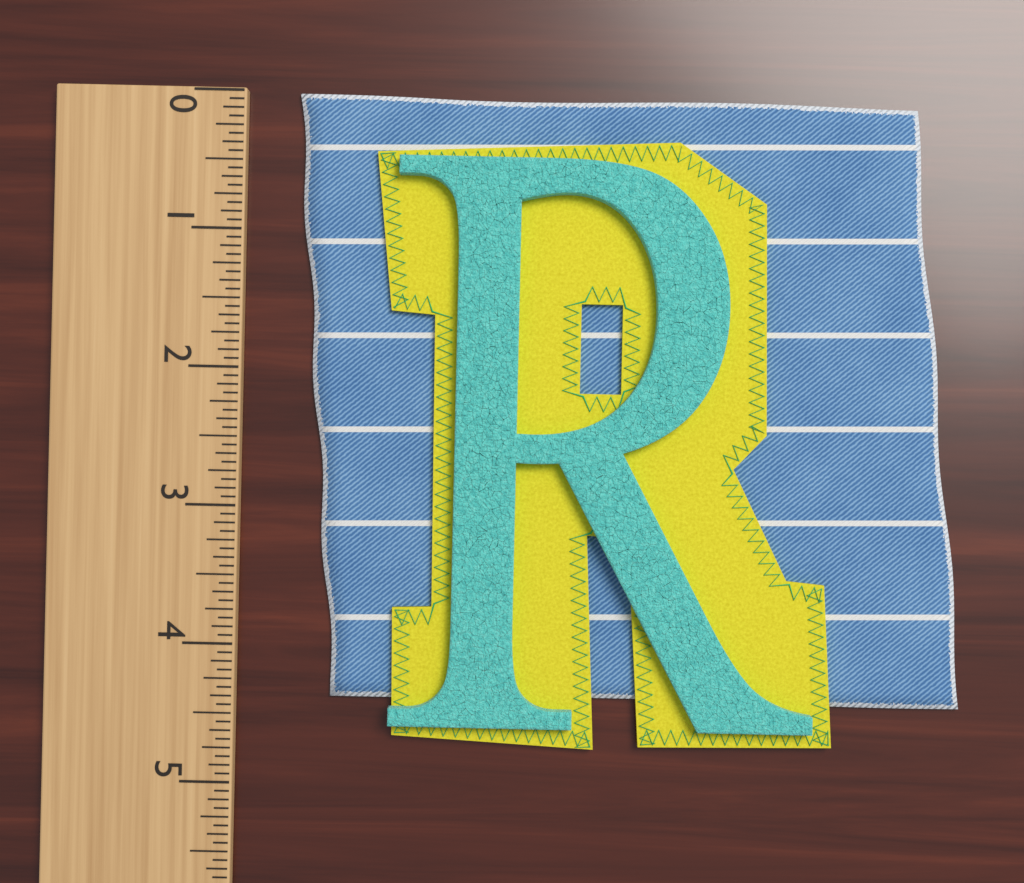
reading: 4.3750 (no unit)
